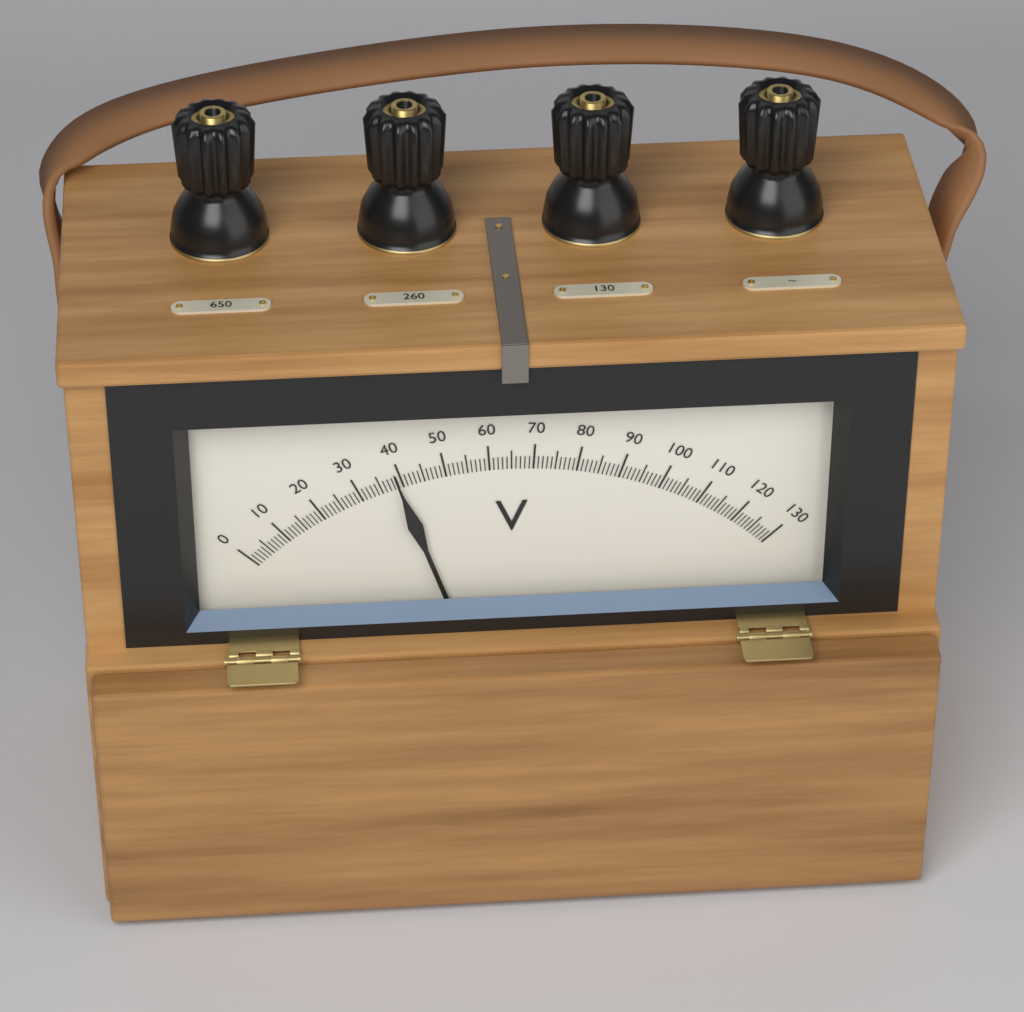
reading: 39 V
